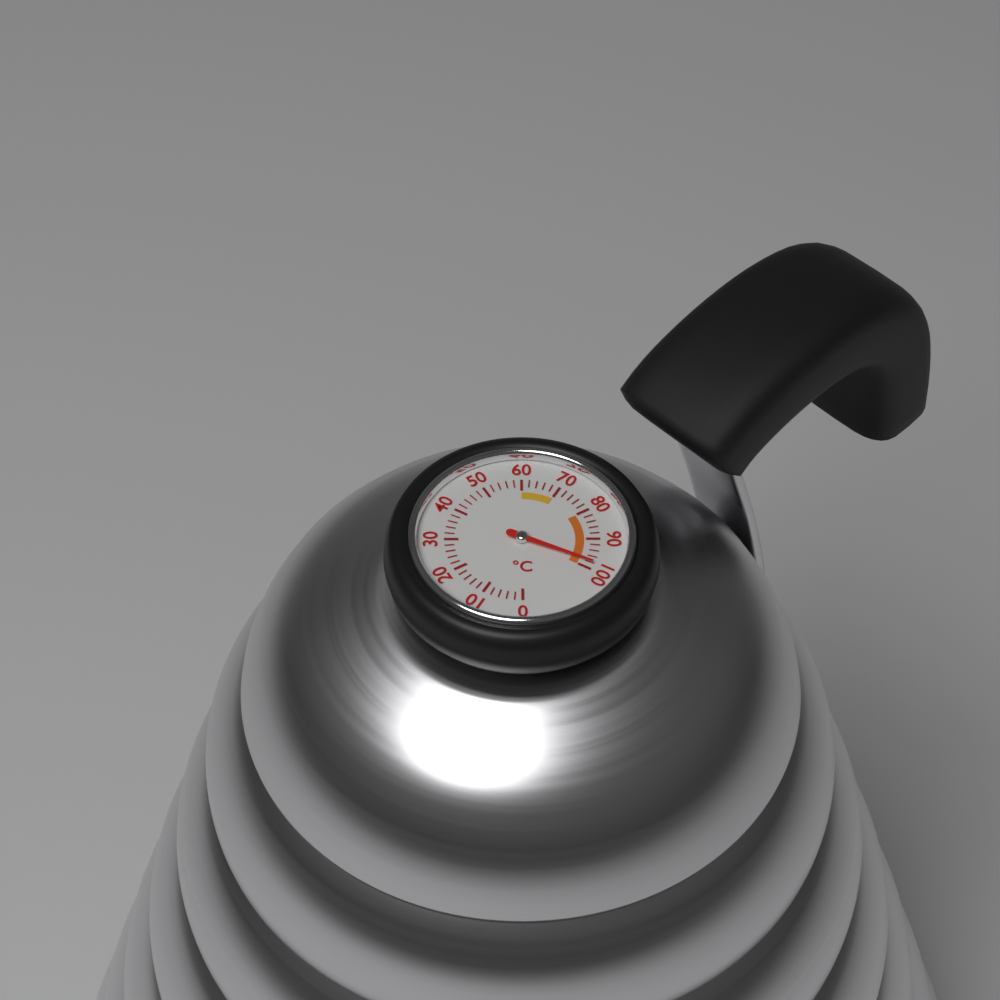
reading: 98 °C
